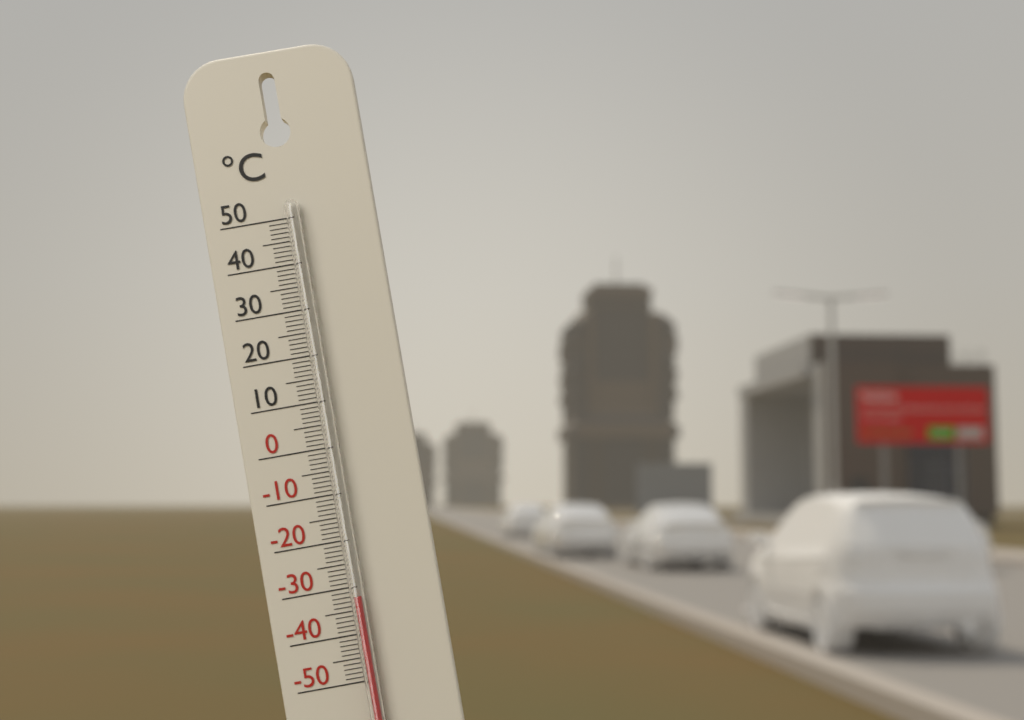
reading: -32 °C
